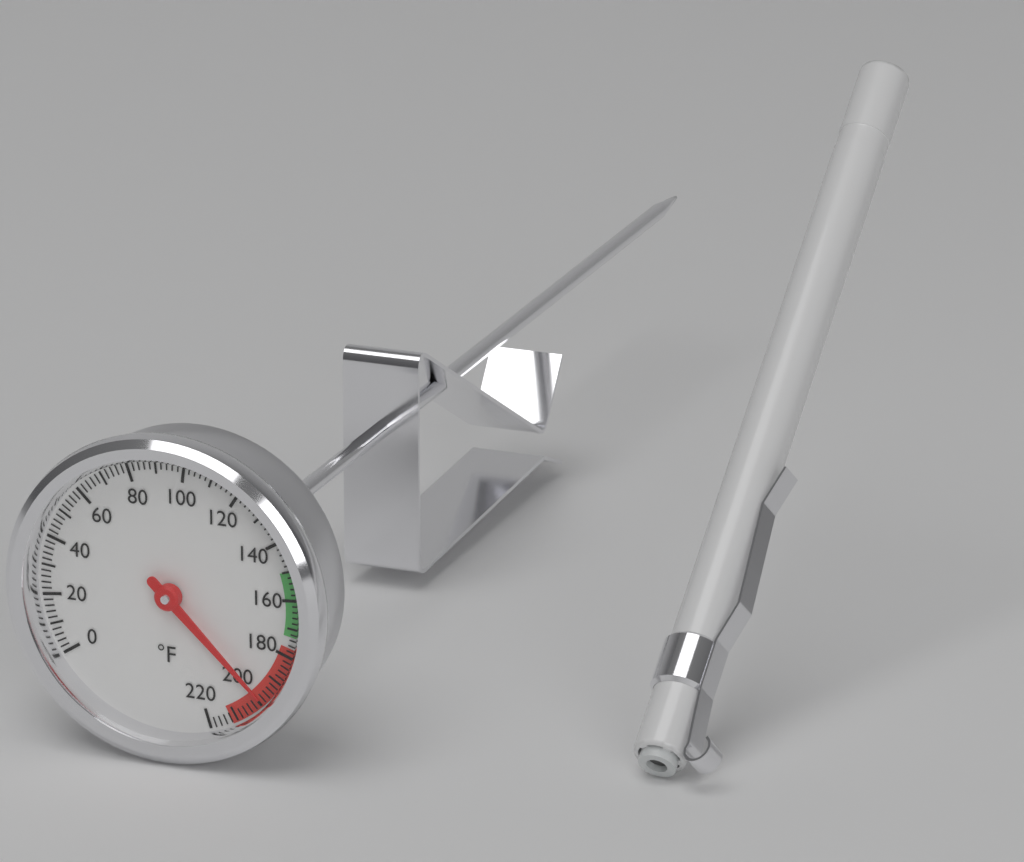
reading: 198 °F
